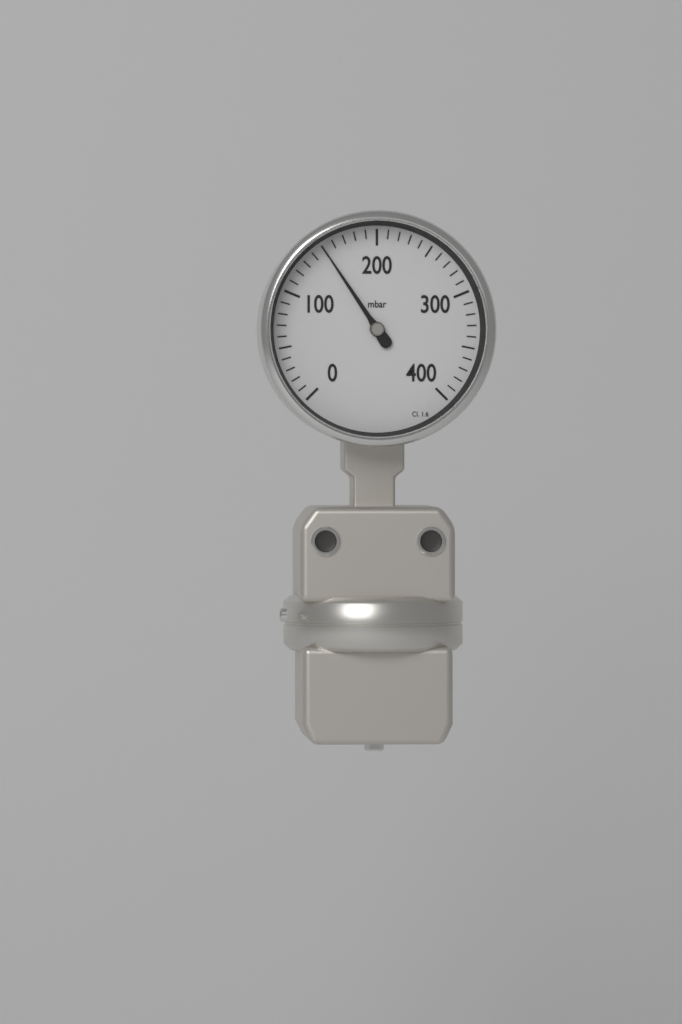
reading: 150 mbar
